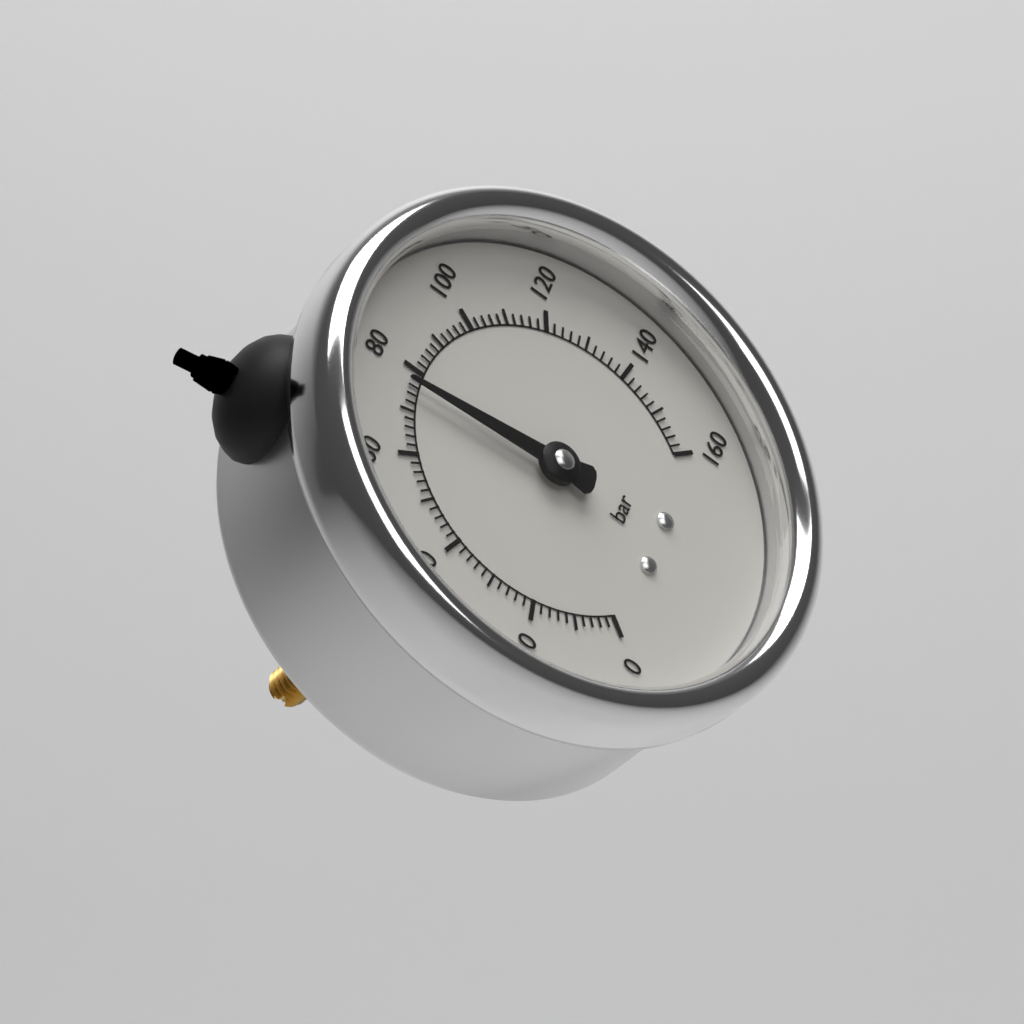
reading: 76 bar
